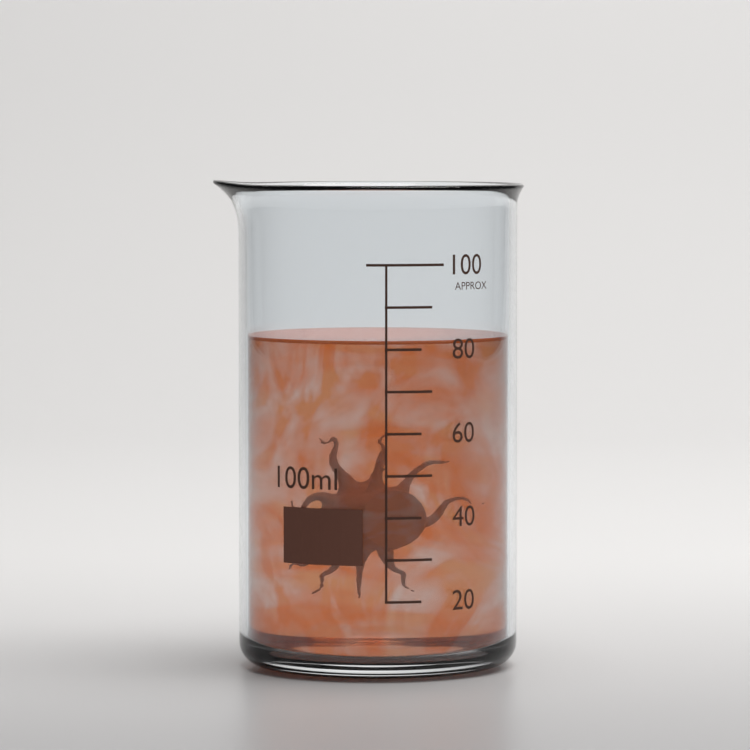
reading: 82 ml
